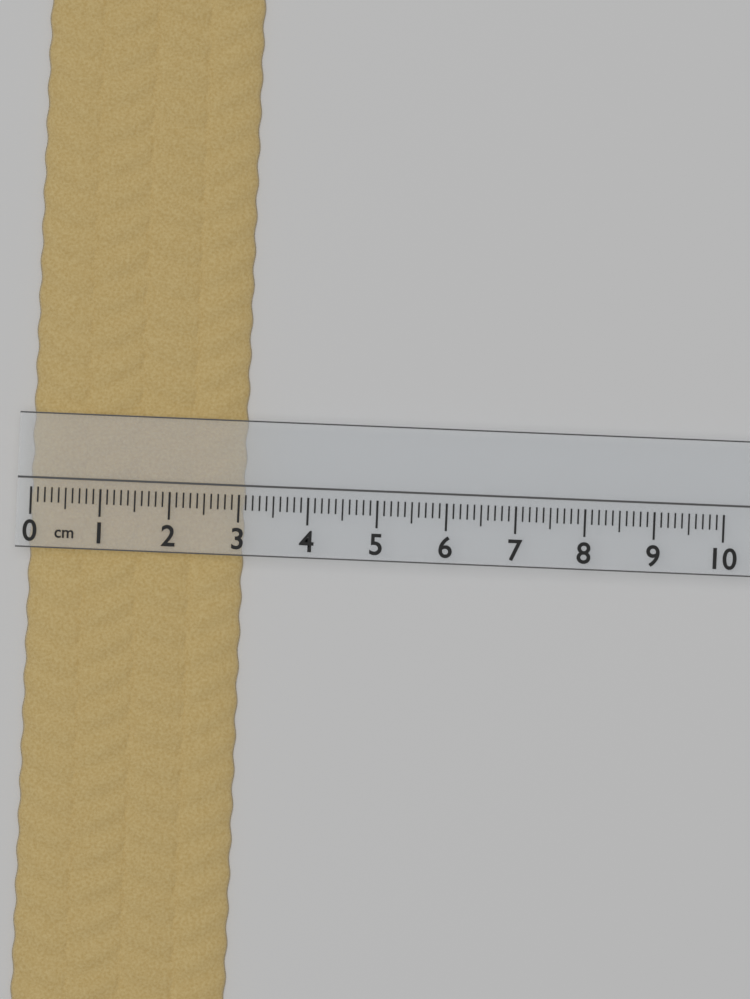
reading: 3.1 cm
